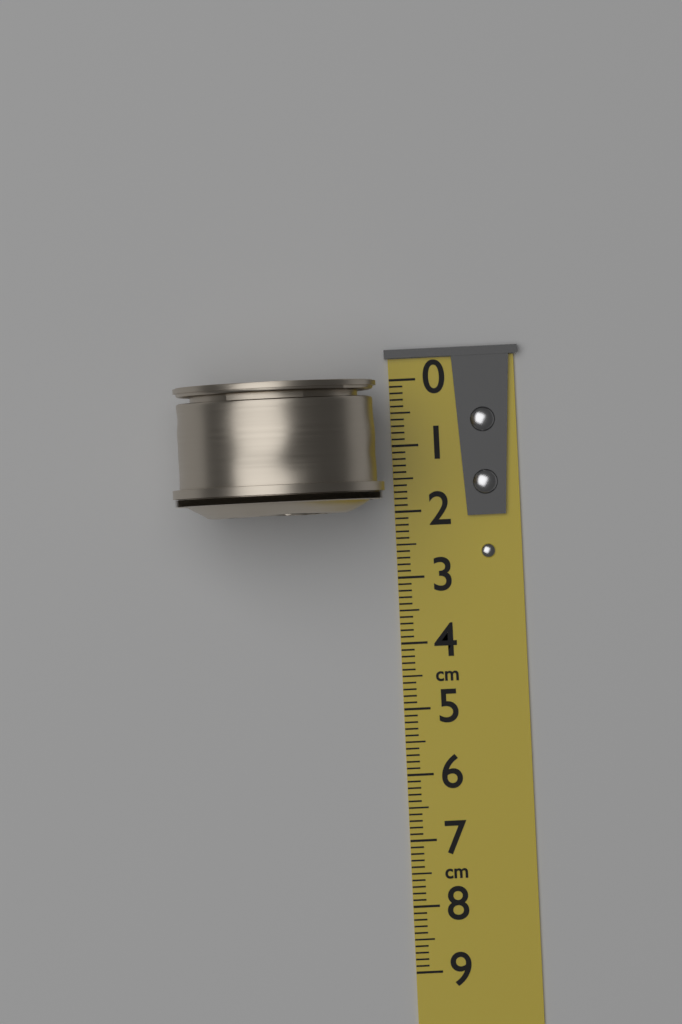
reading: 2.0 cm
